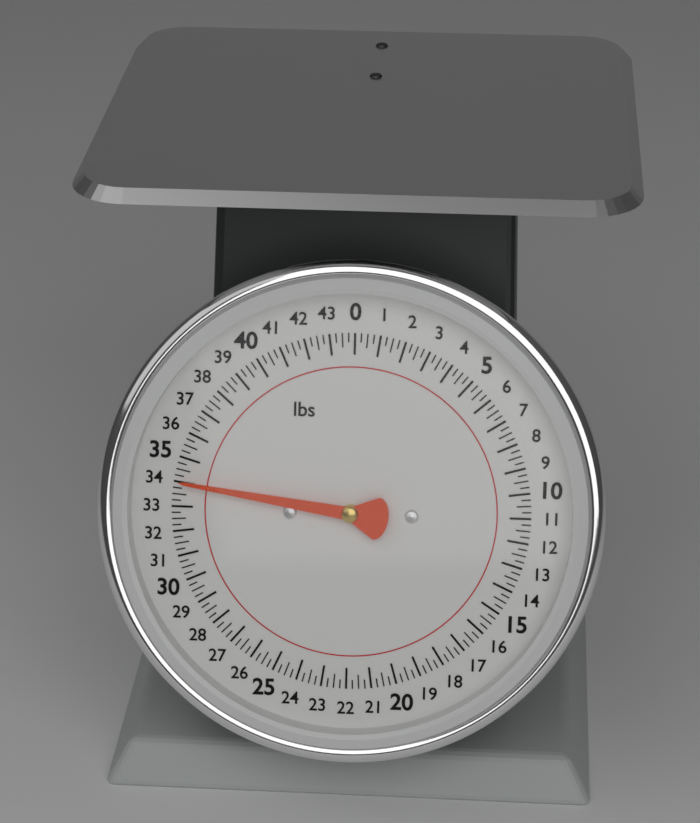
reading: 34.00 lbs
